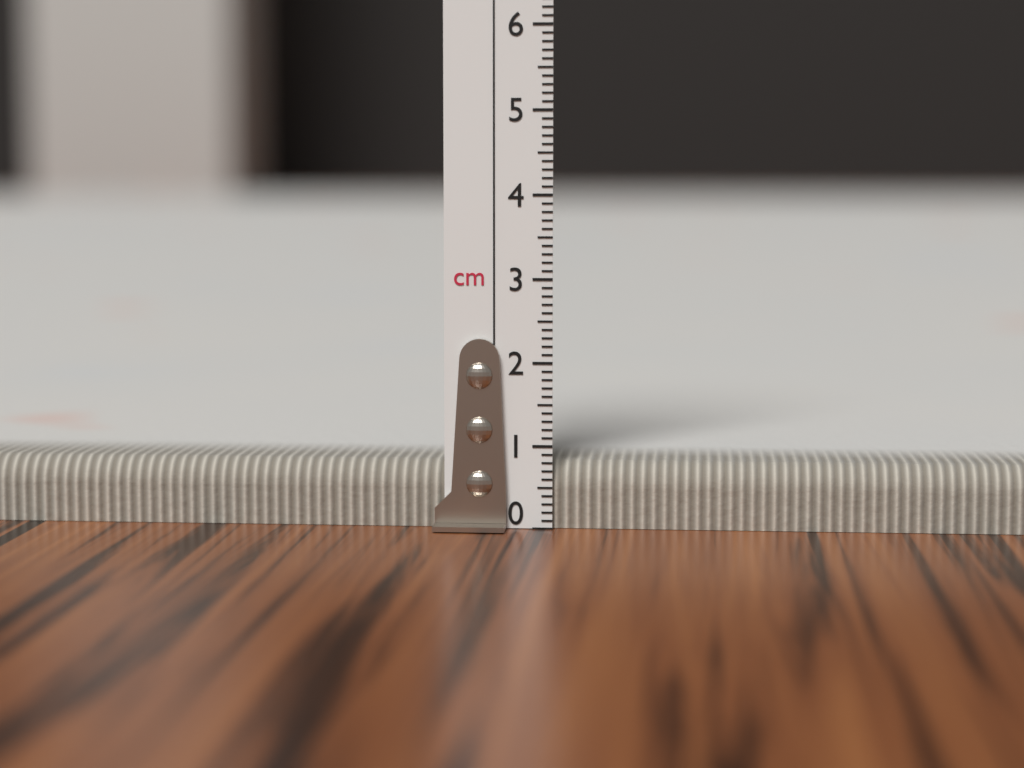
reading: 0.8 cm
